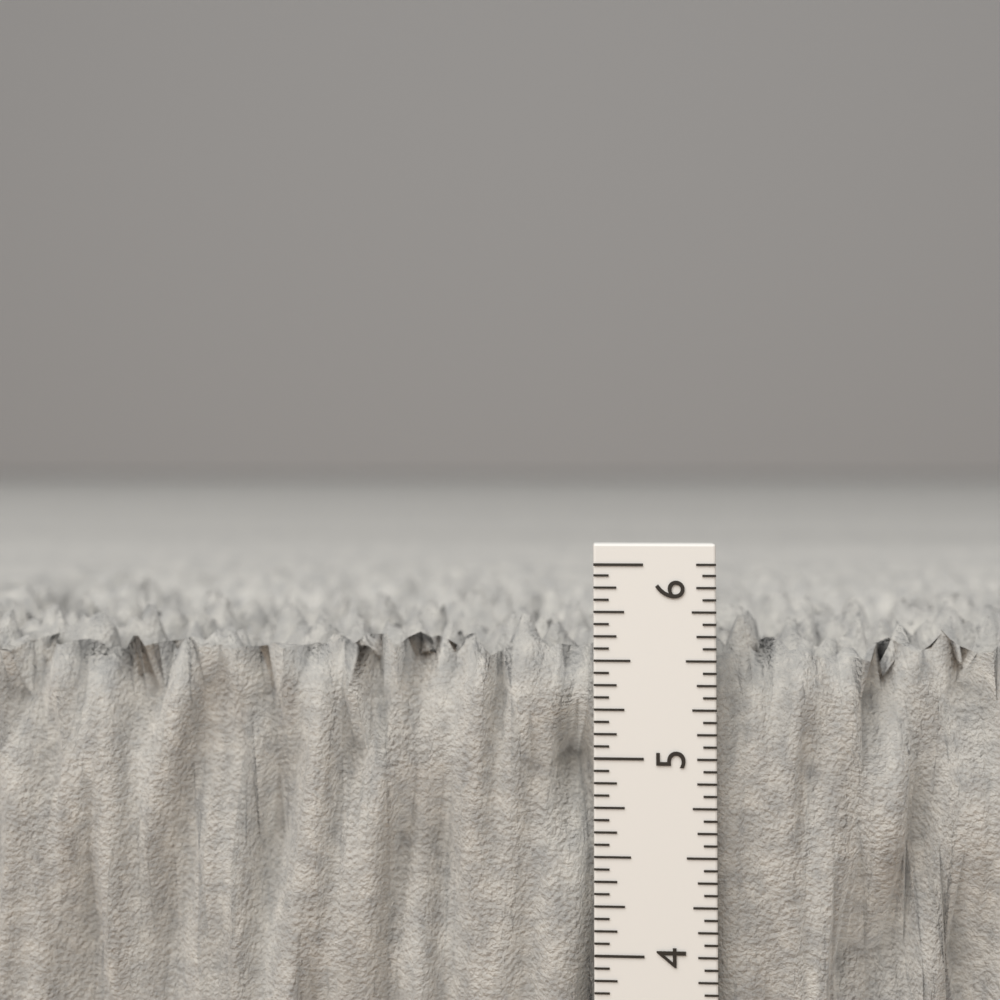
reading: 5.6875 in
